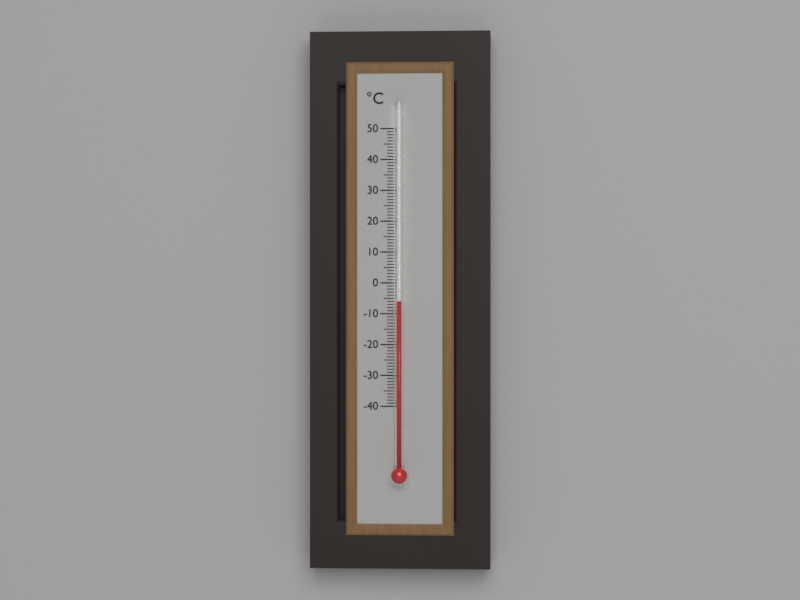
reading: -6 °C
